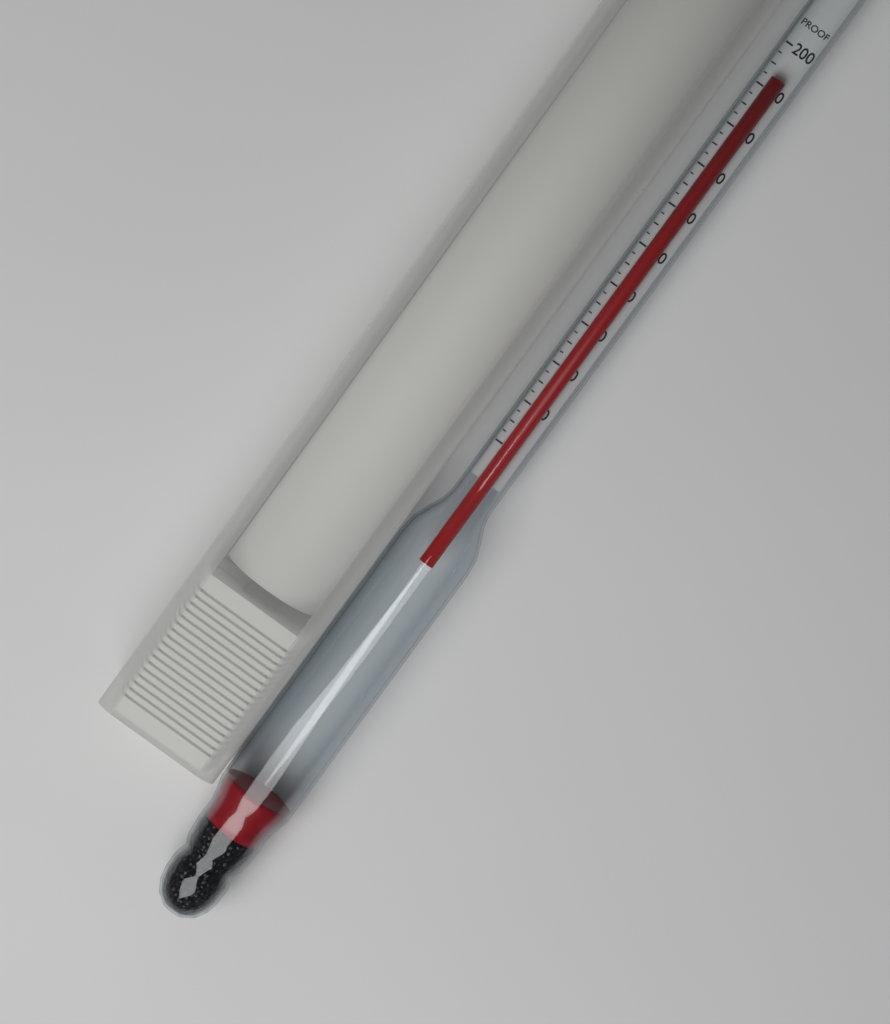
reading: 185 proof
